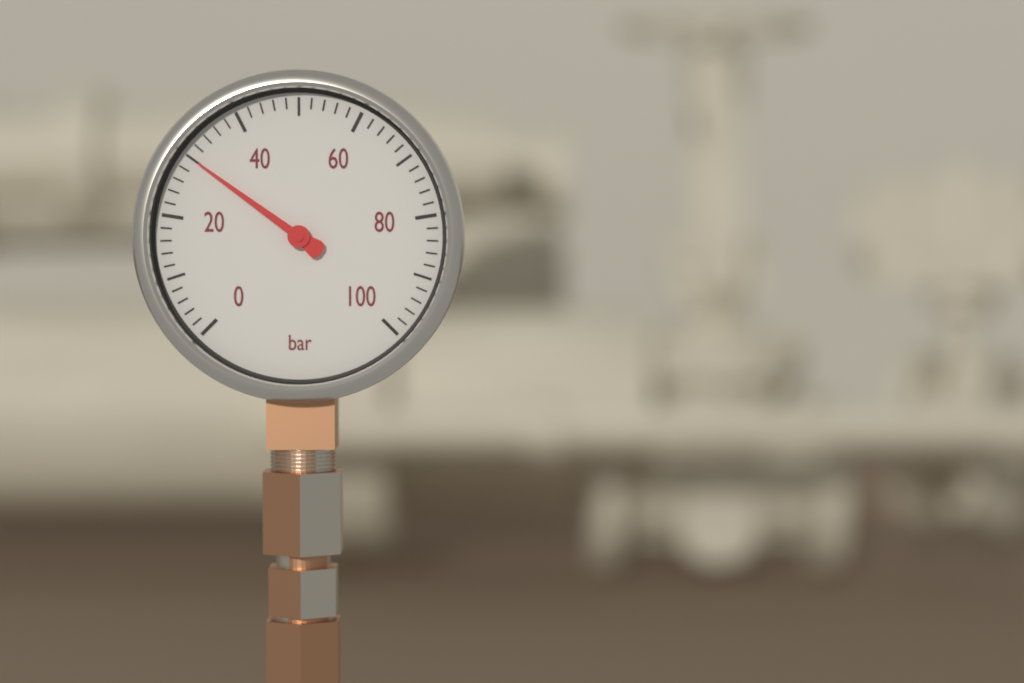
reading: 30 bar
